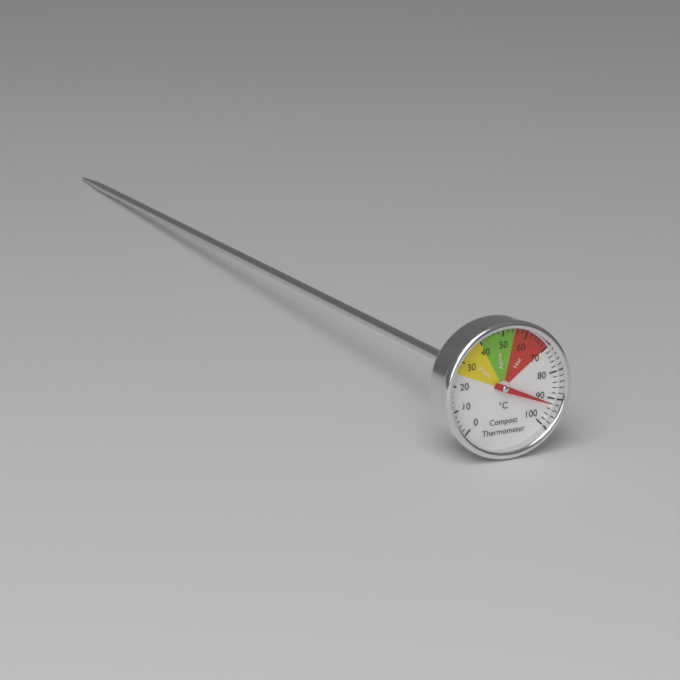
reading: 92 °C
